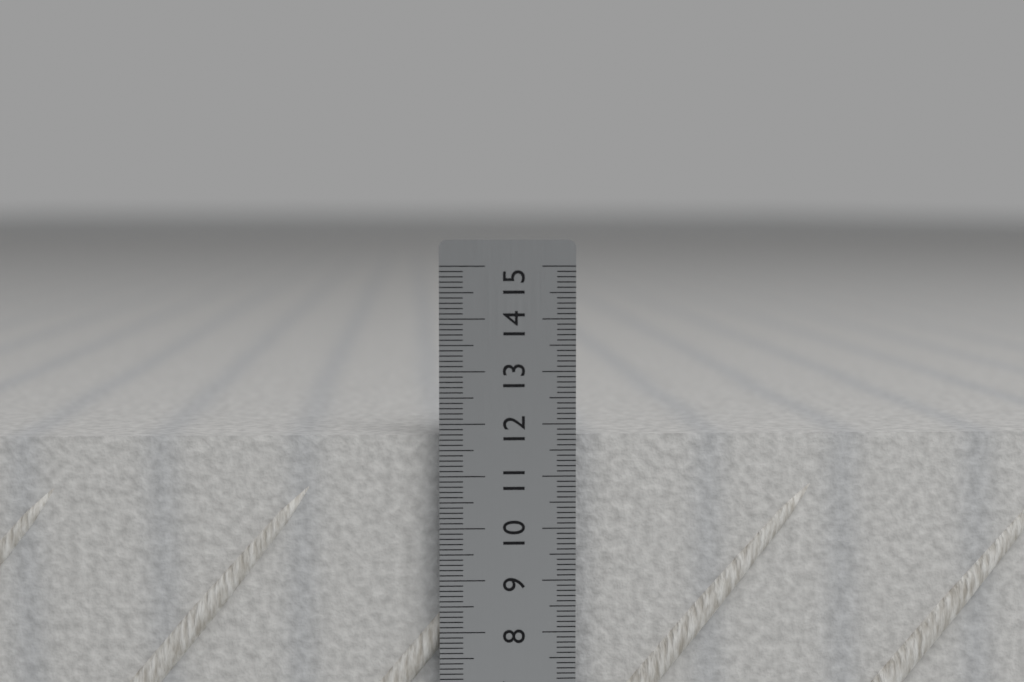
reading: 11.8 cm
